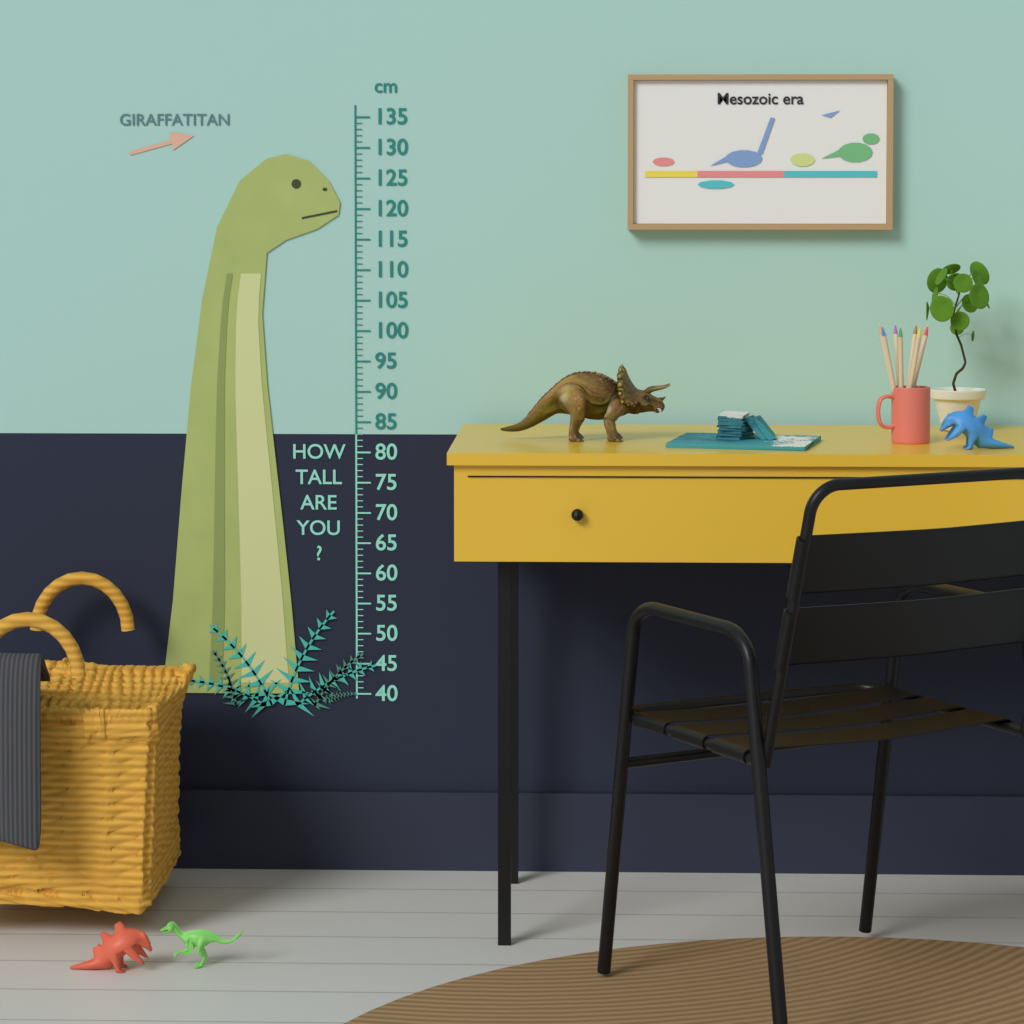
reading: 129 cm
